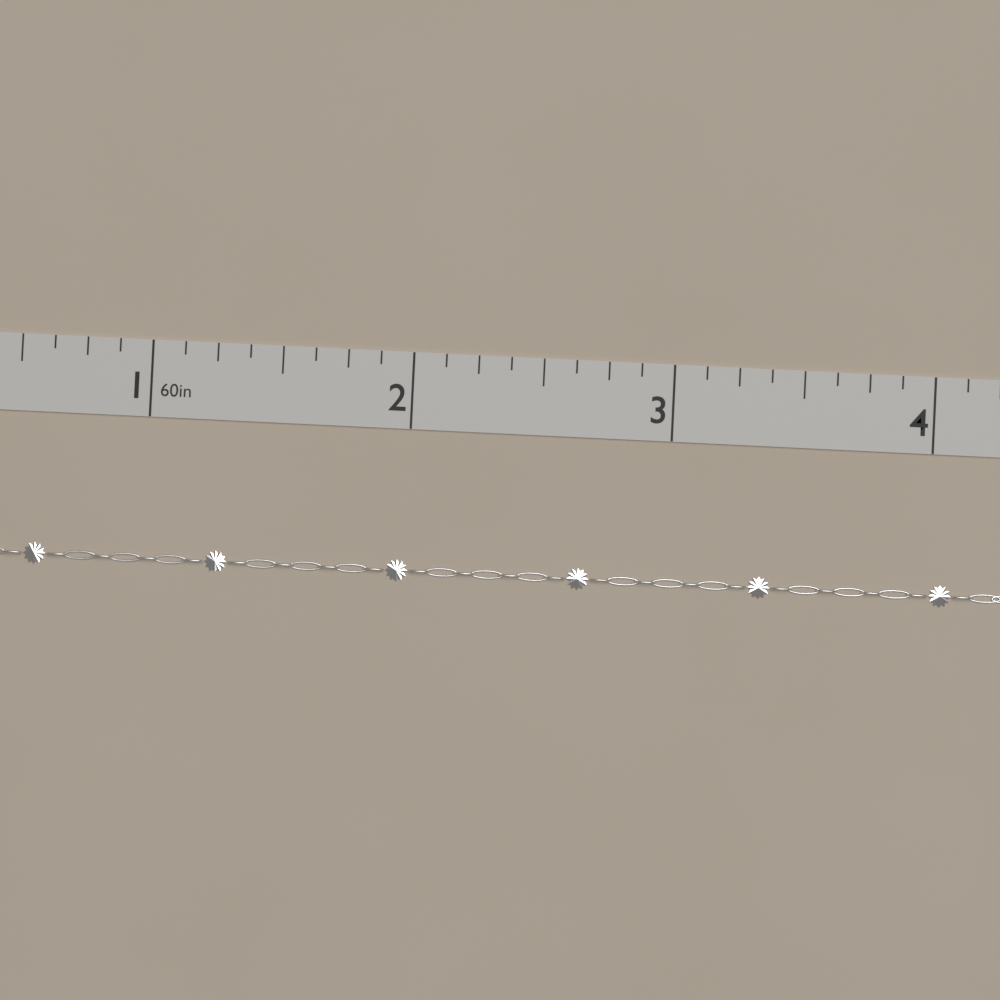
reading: 4.375 in
